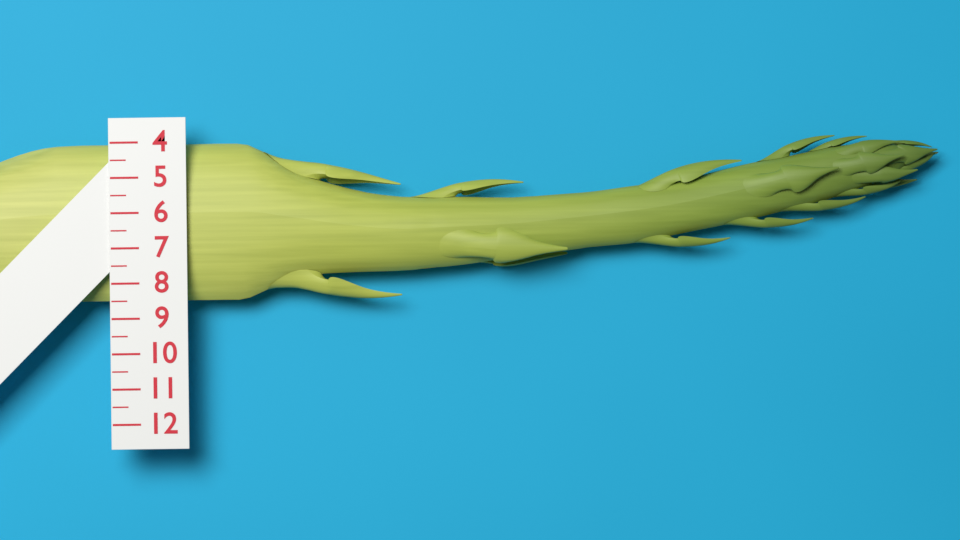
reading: 8.5 (no unit)
